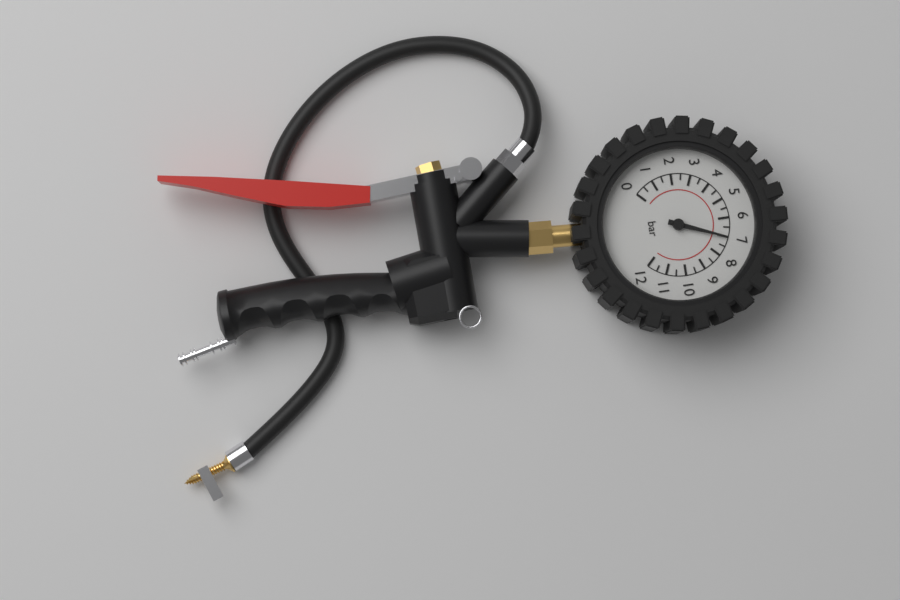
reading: 7.0 bar
